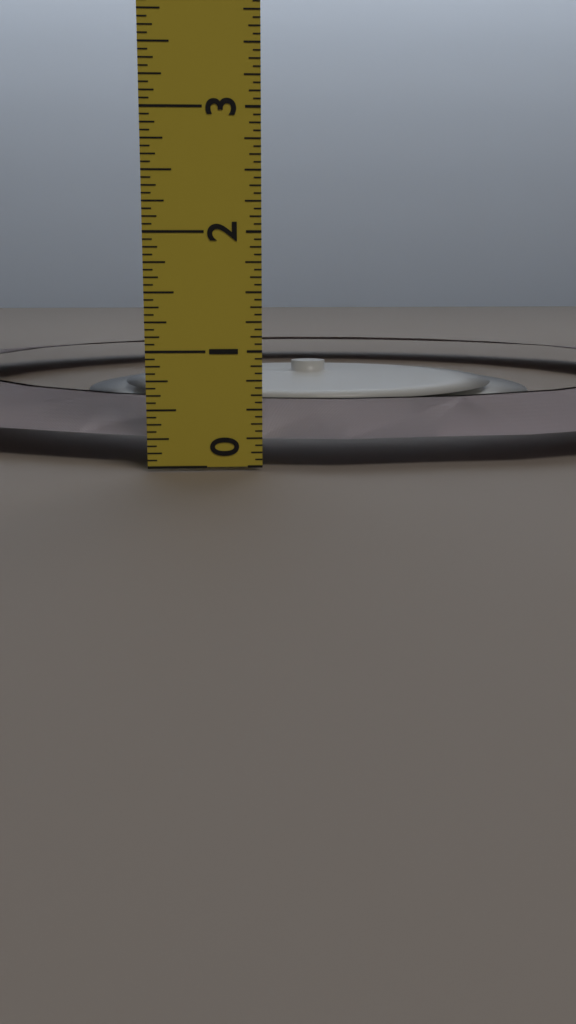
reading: 0.3750 in
